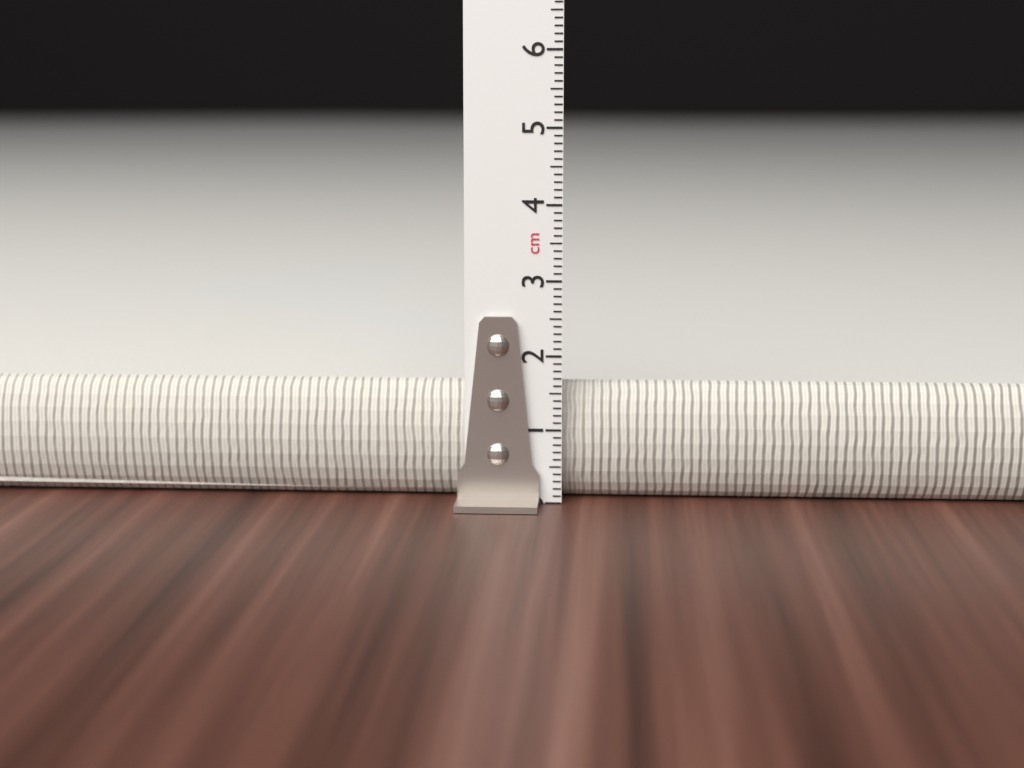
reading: 1.6 cm
